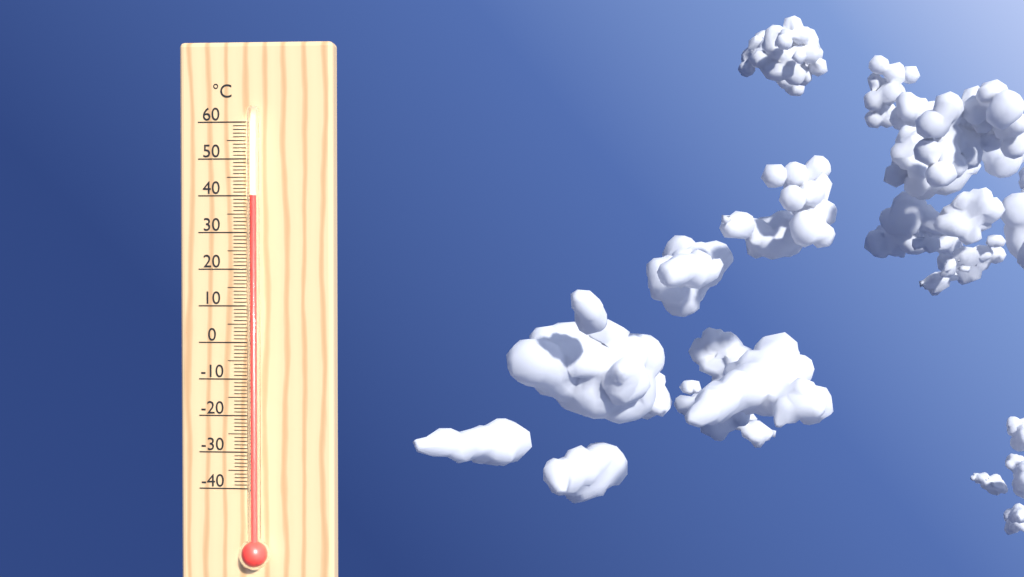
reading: 40 °C
